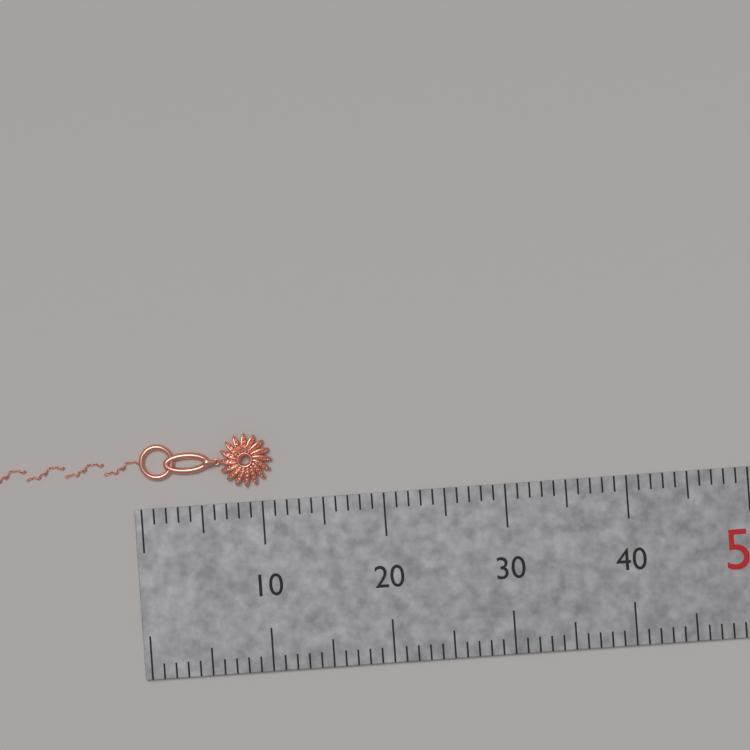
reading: 11 mm
